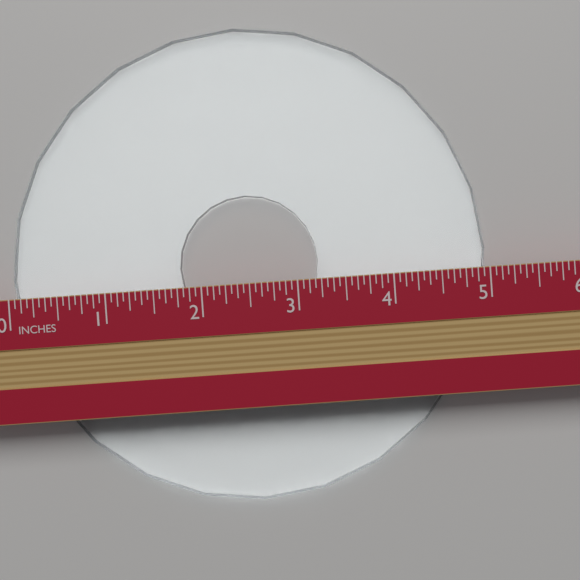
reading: 5.0000 in
